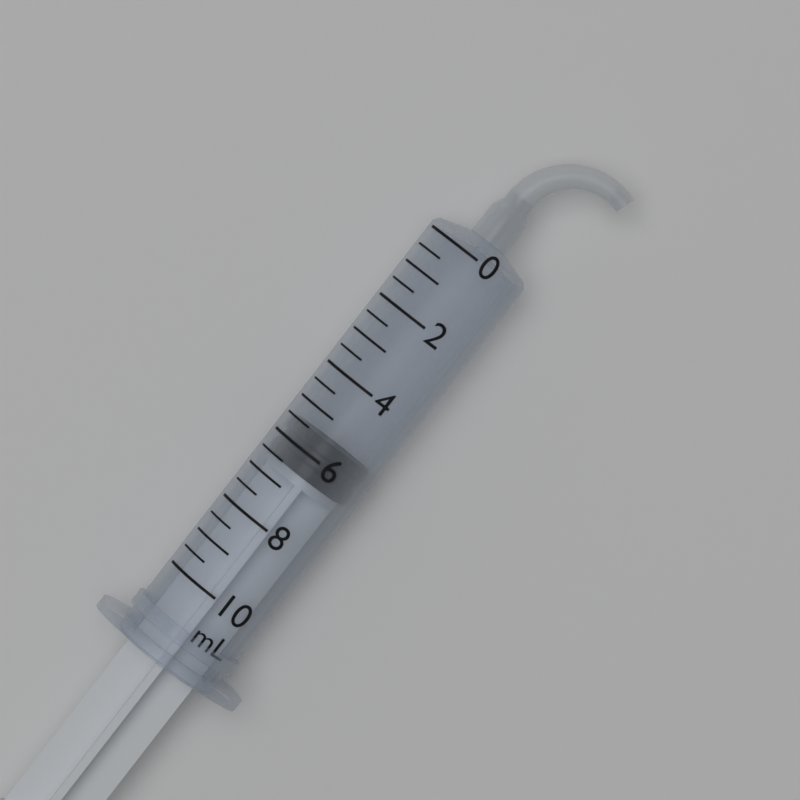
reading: 5.5 mL
